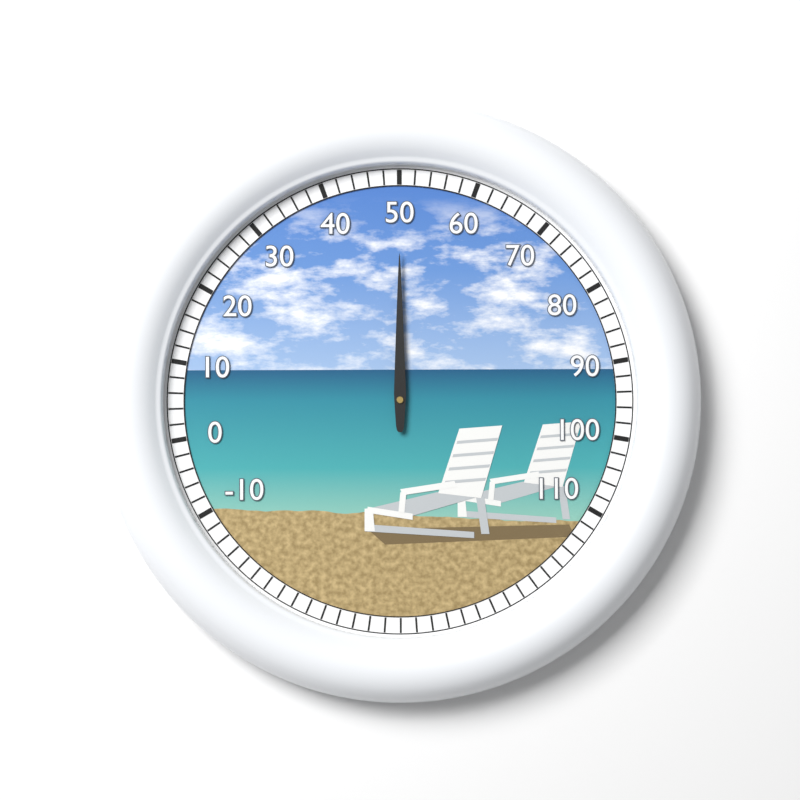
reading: 50 (no unit)
